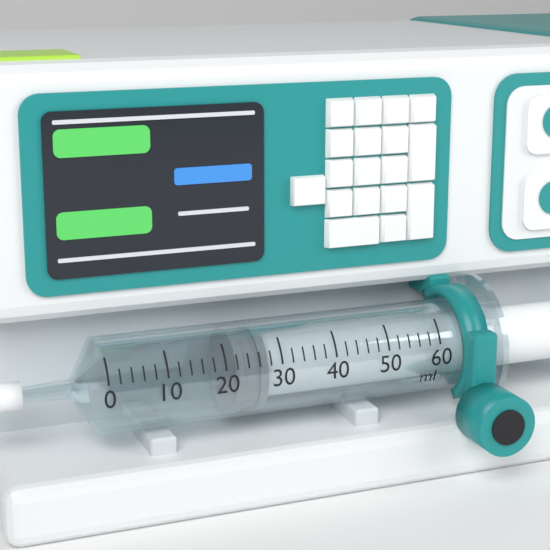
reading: 22 ml
